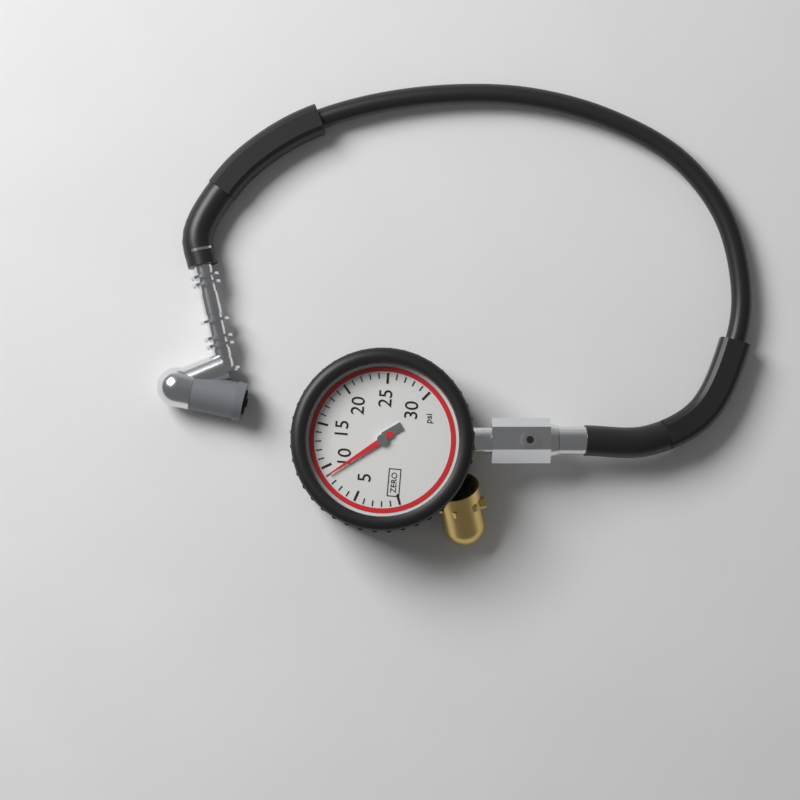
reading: 9 psi
